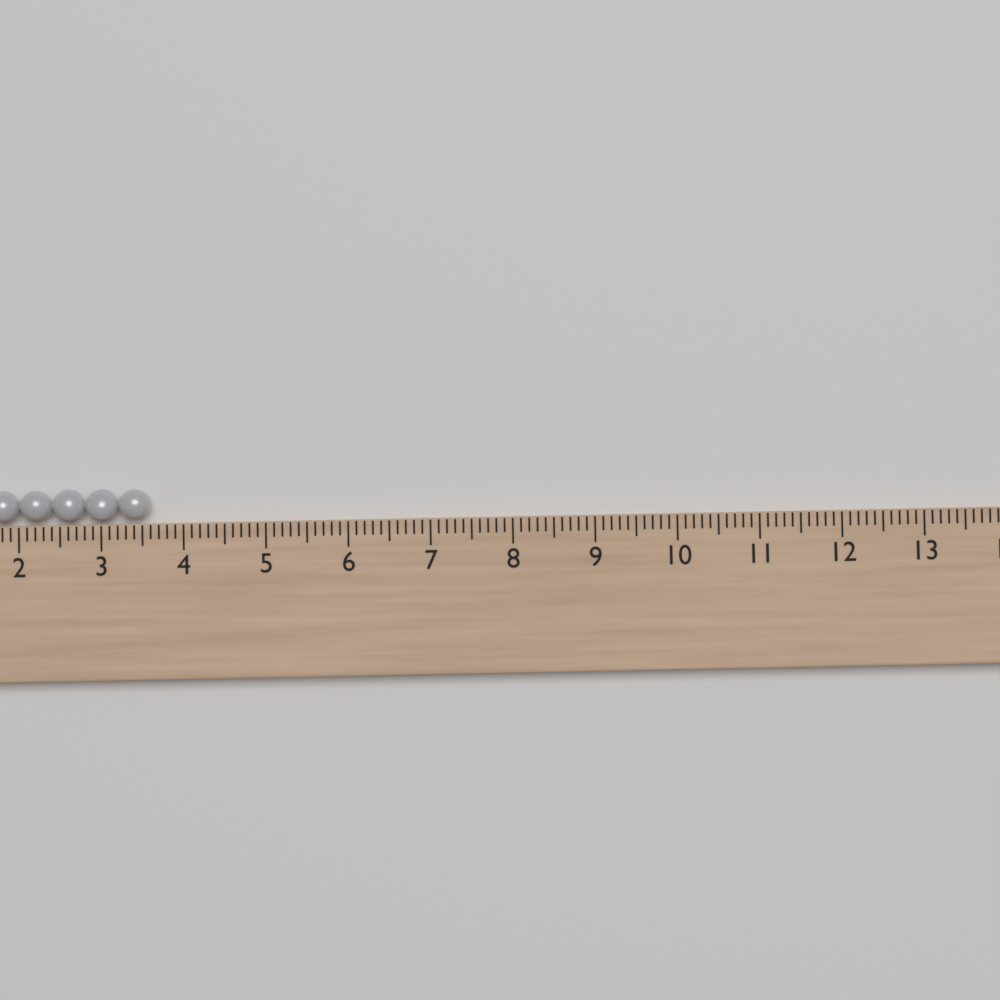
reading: 3.6 (no unit)
